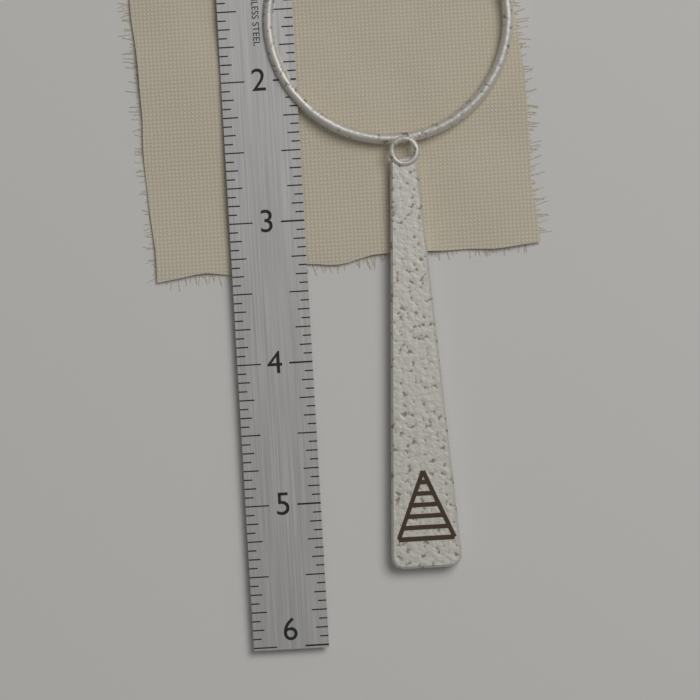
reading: 5.5000 in
